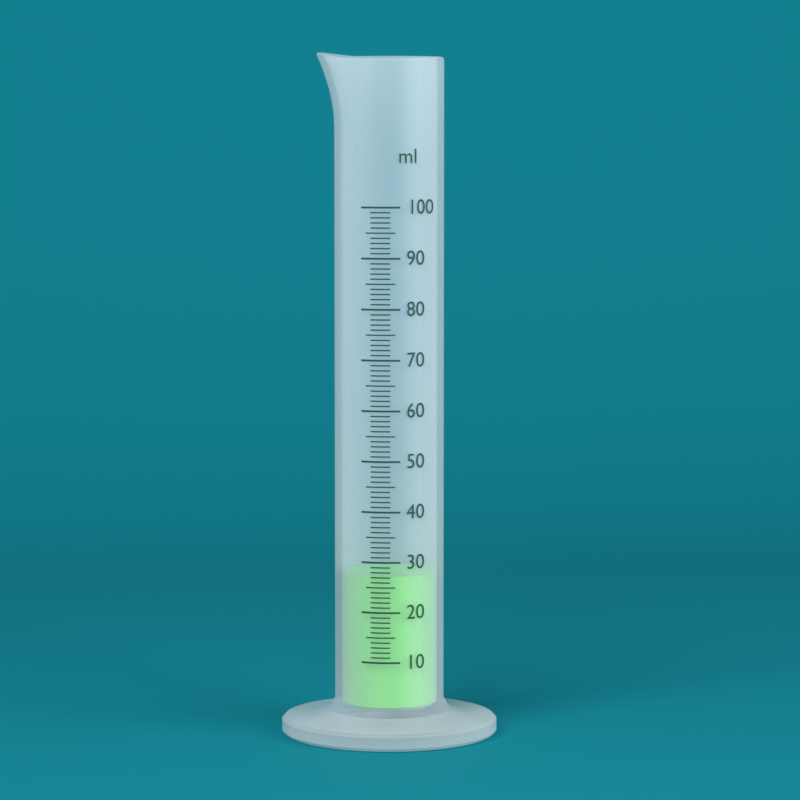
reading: 27 ml
